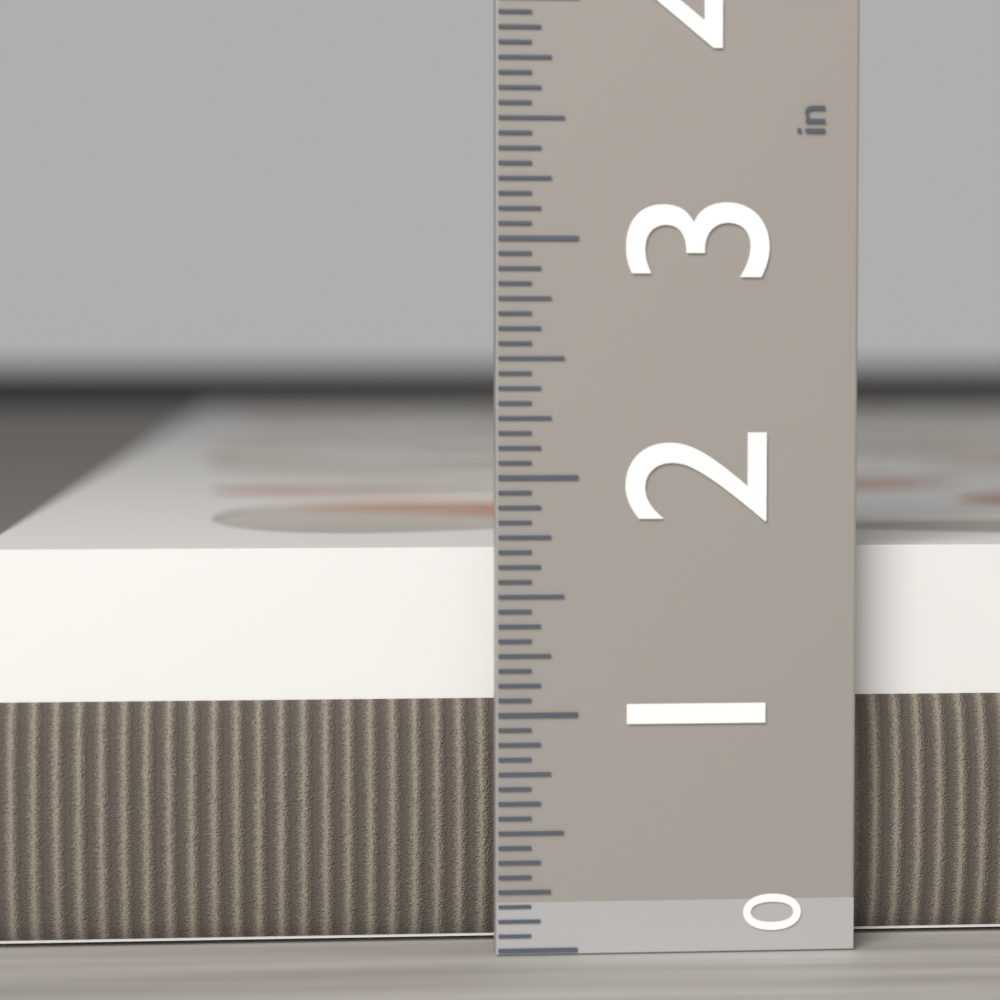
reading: 1.6875 in
